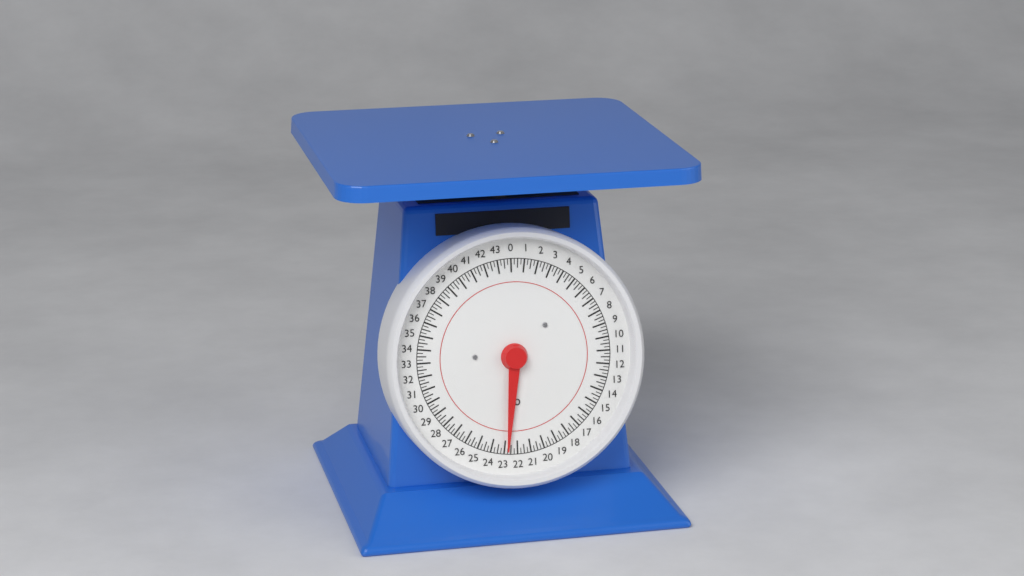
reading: 22.75 lb
